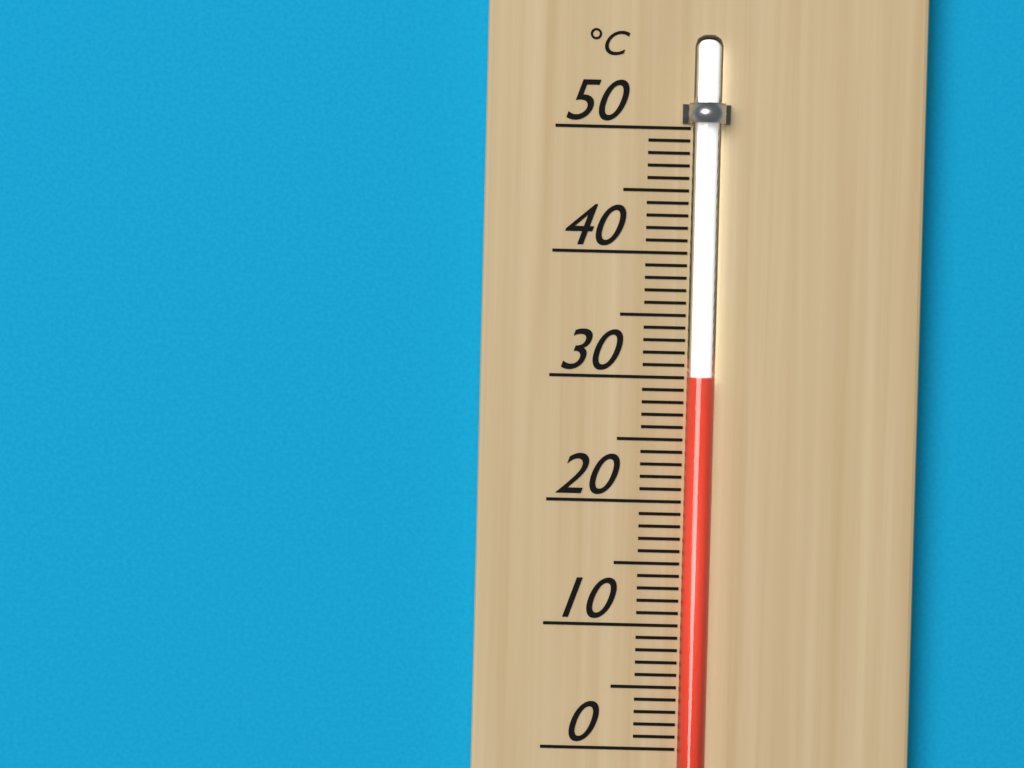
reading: 30 °C
